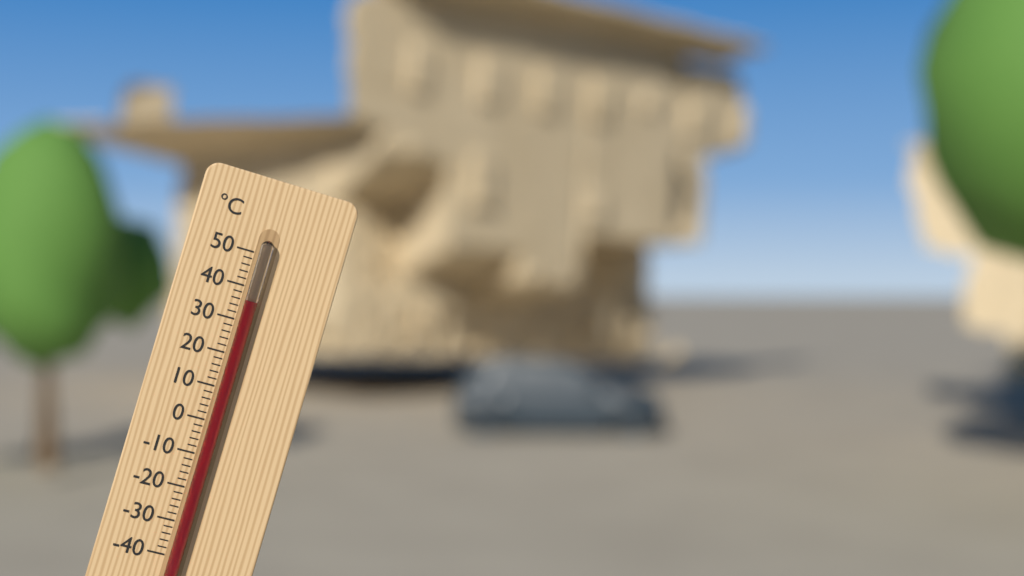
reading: 36 °C
